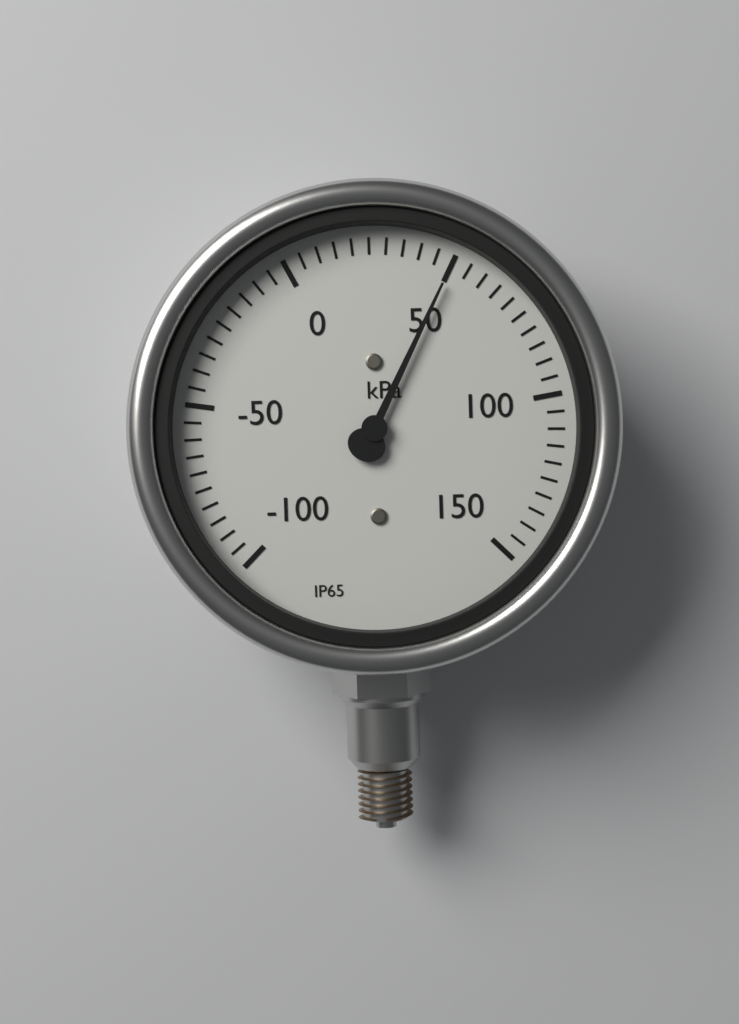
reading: 50 kPa
